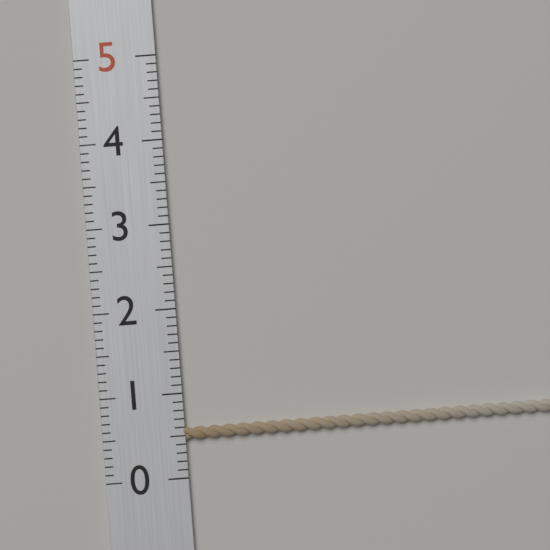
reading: 0.6 (no unit)
